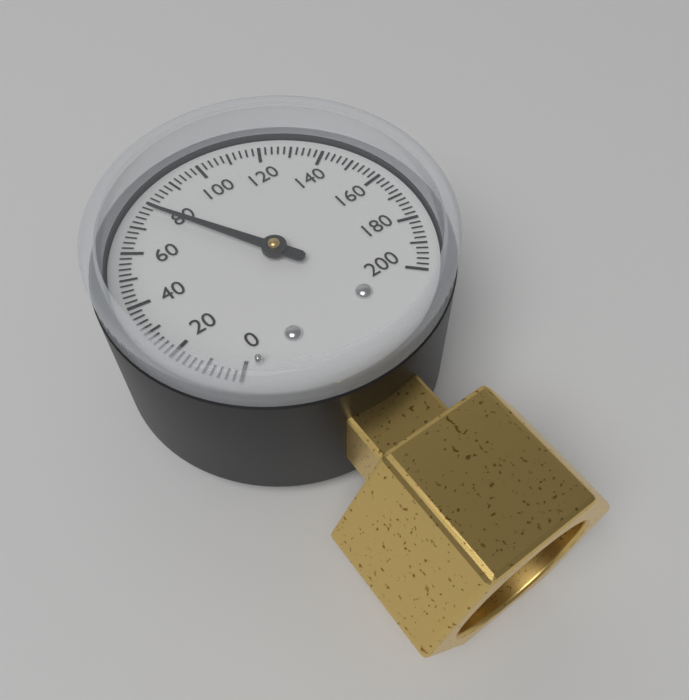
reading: 78 (no unit)
